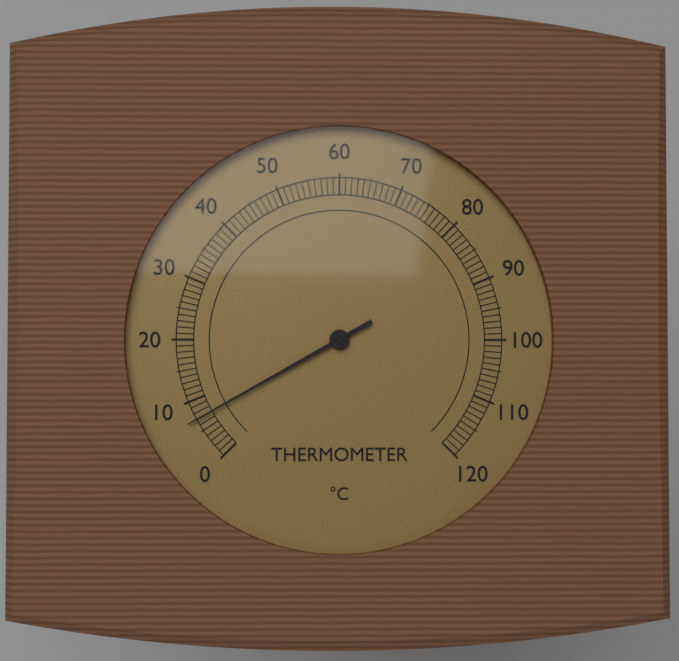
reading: 7 °C
